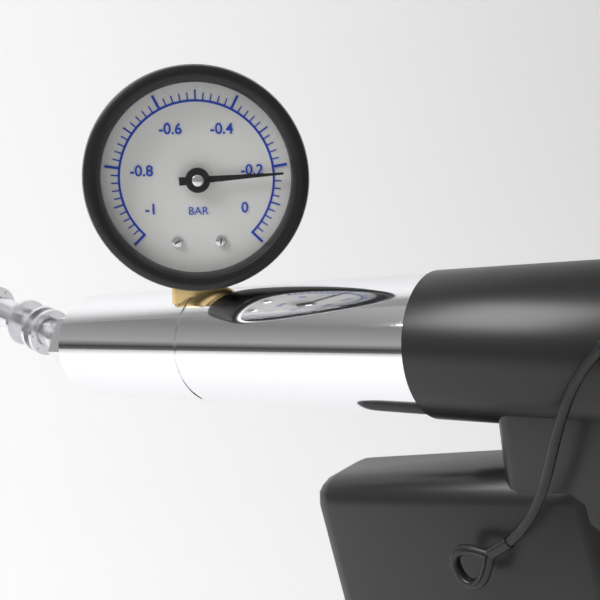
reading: -0.18 bar
